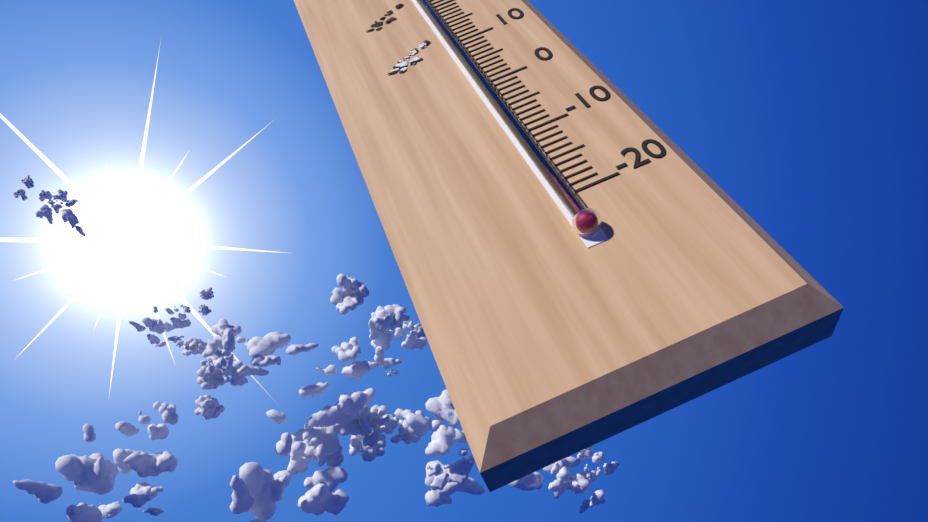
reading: -15 °C
